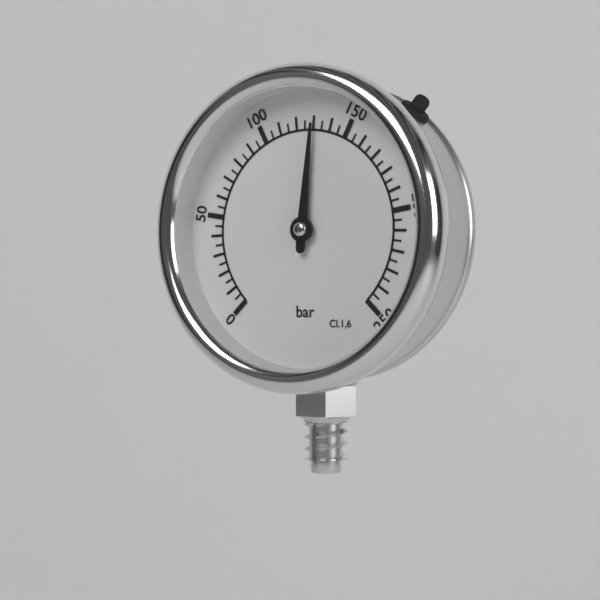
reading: 130 bar
